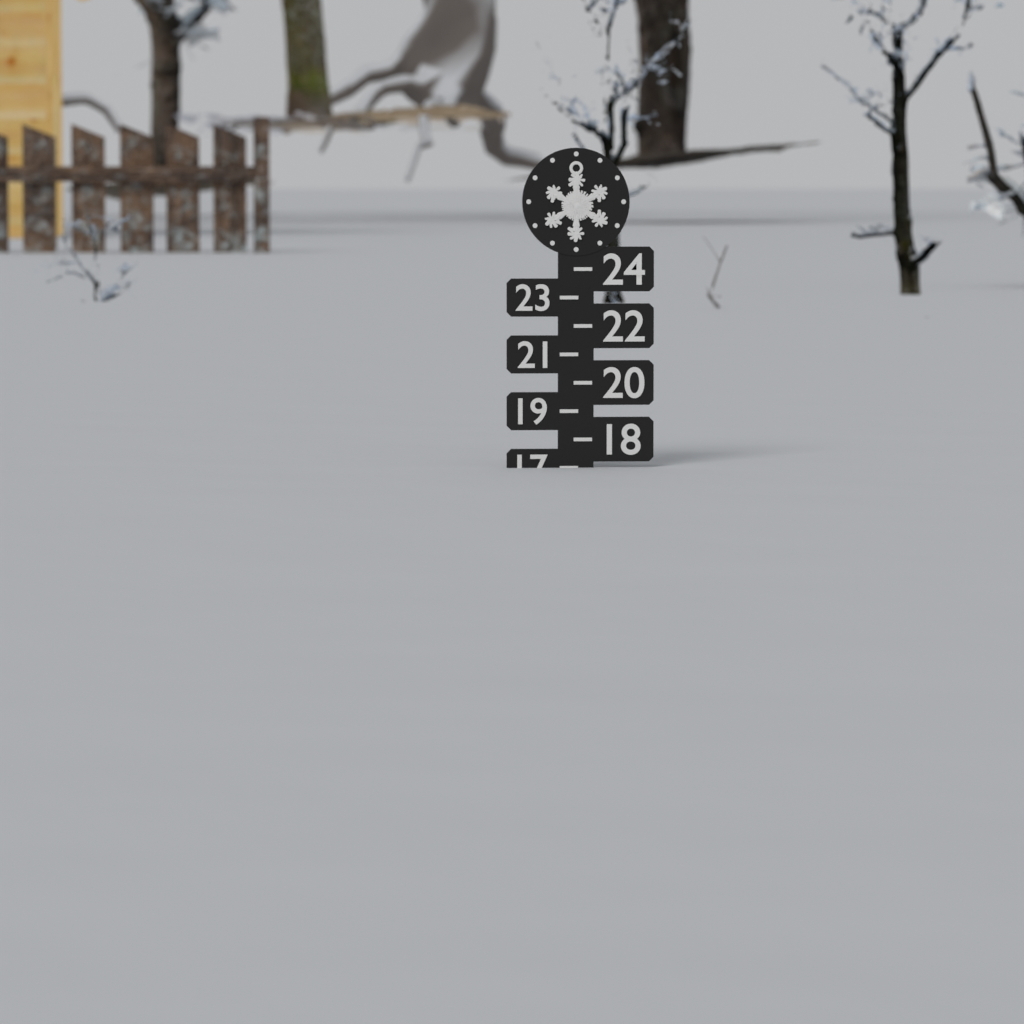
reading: 17 (no unit)
